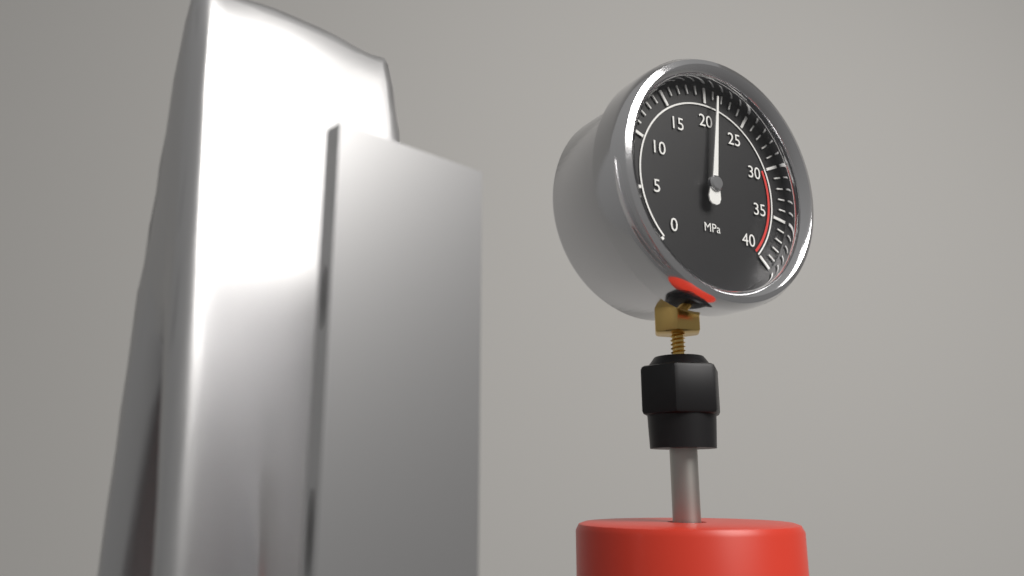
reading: 21 MPa
